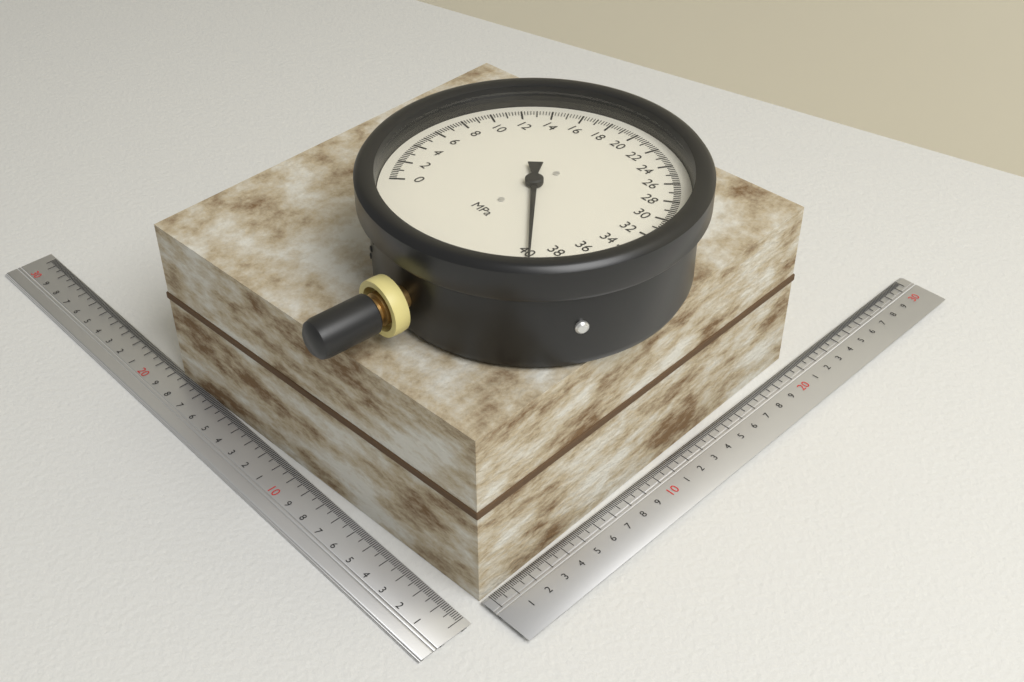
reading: 39.8 MPa
